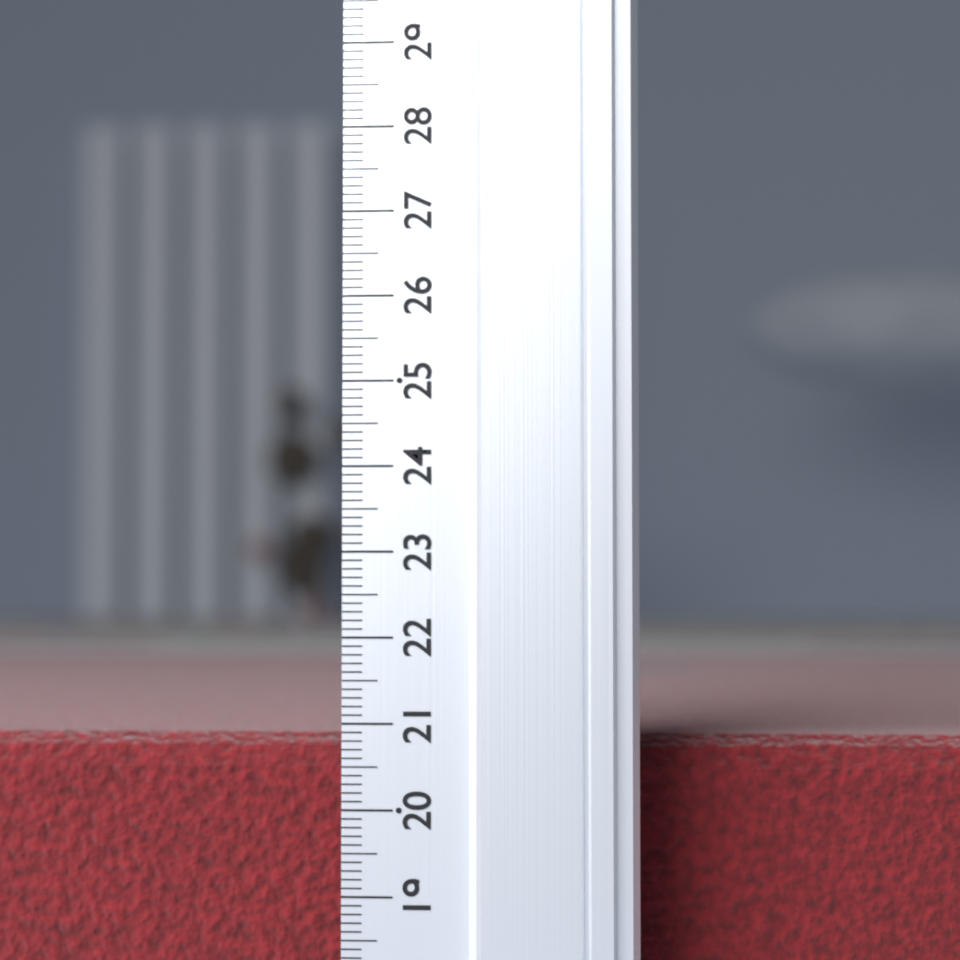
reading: 20.8 (no unit)
